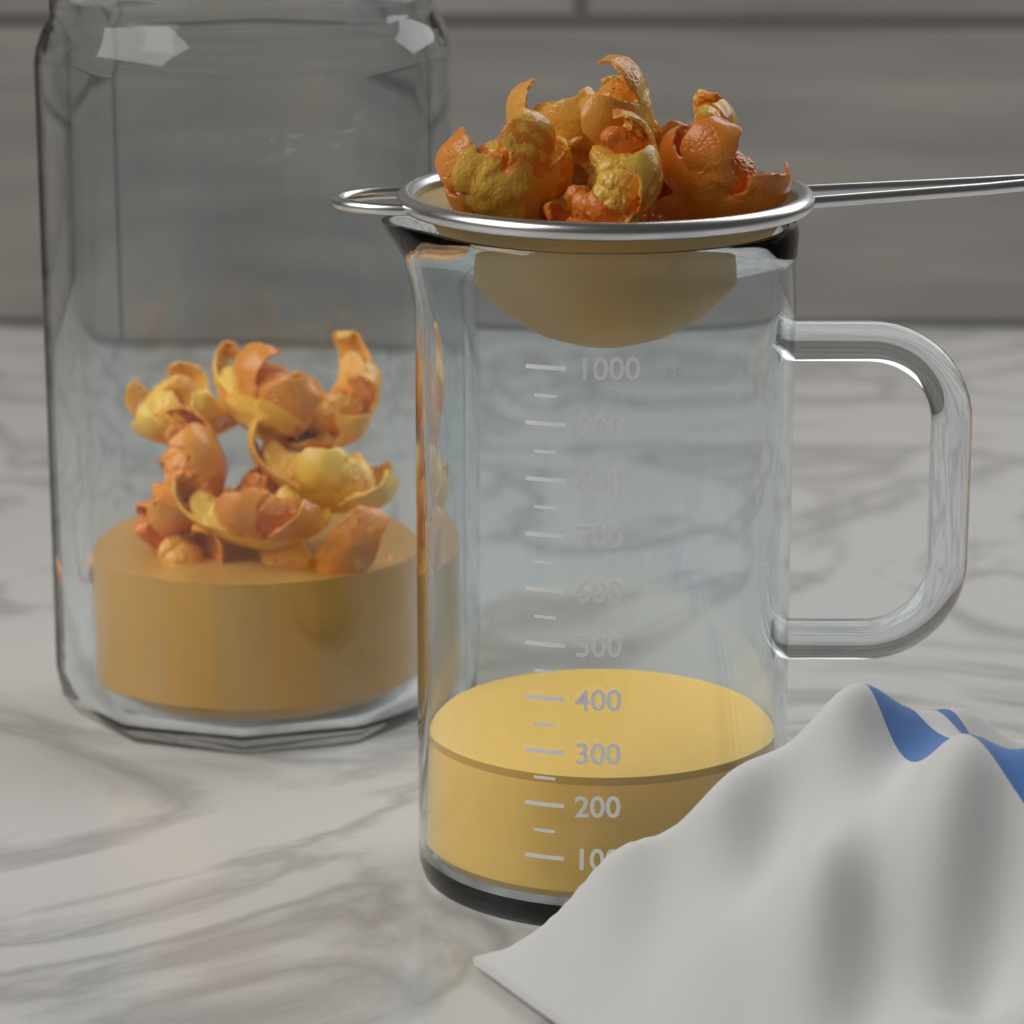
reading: 250 cc
